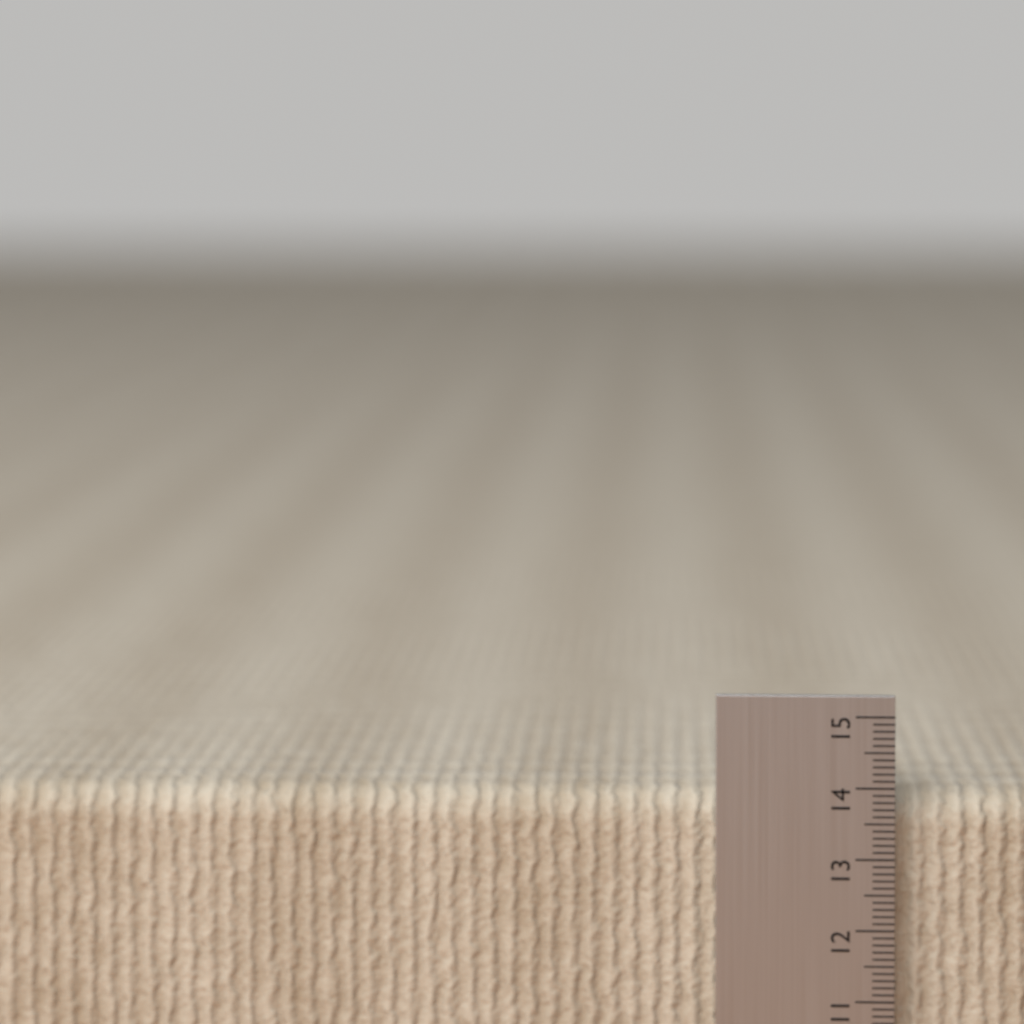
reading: 13.9 cm
